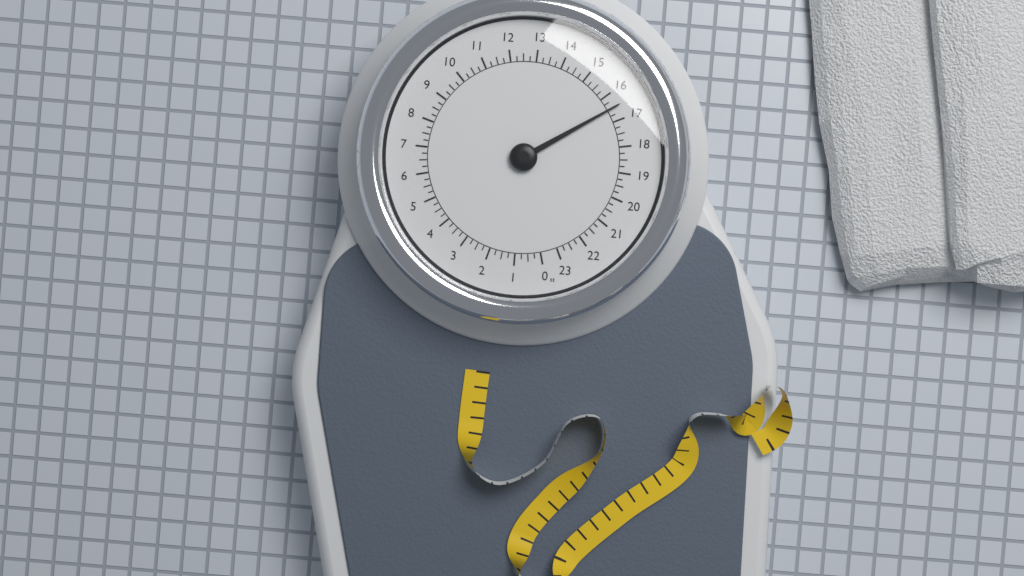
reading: 16.50 st
